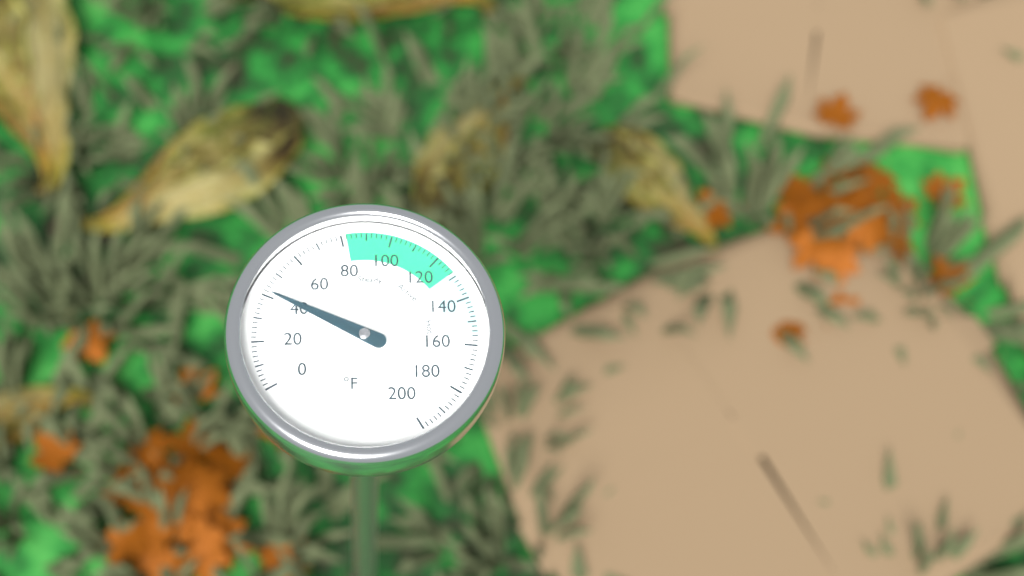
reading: 42 °F
